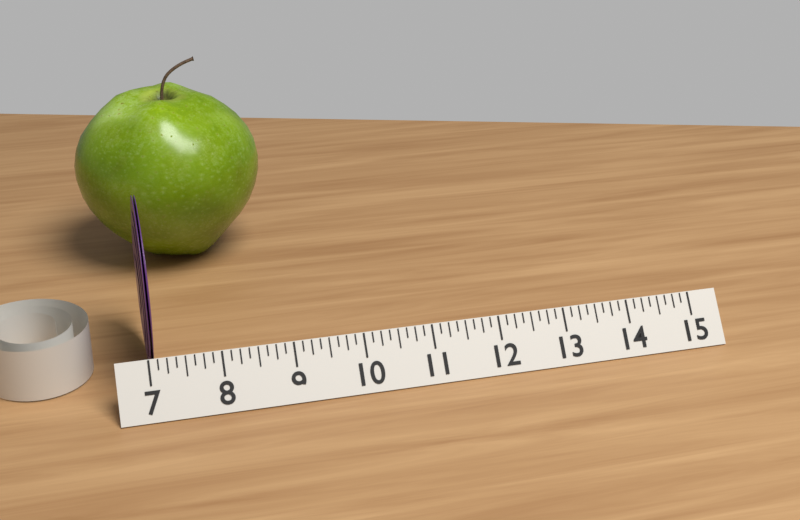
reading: 7.125 (no unit)
